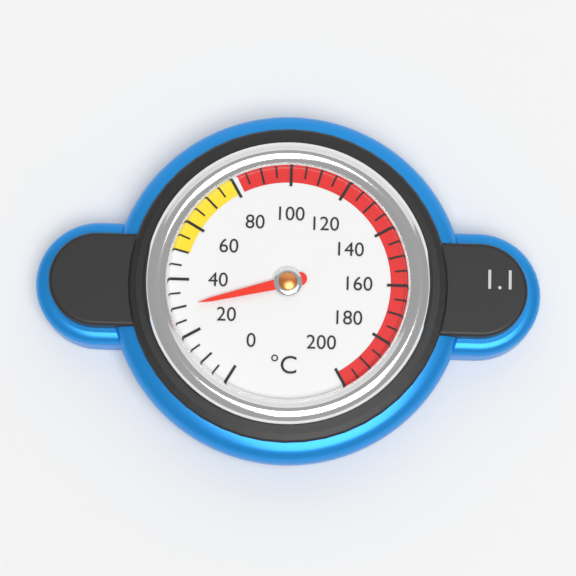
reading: 30 °C
